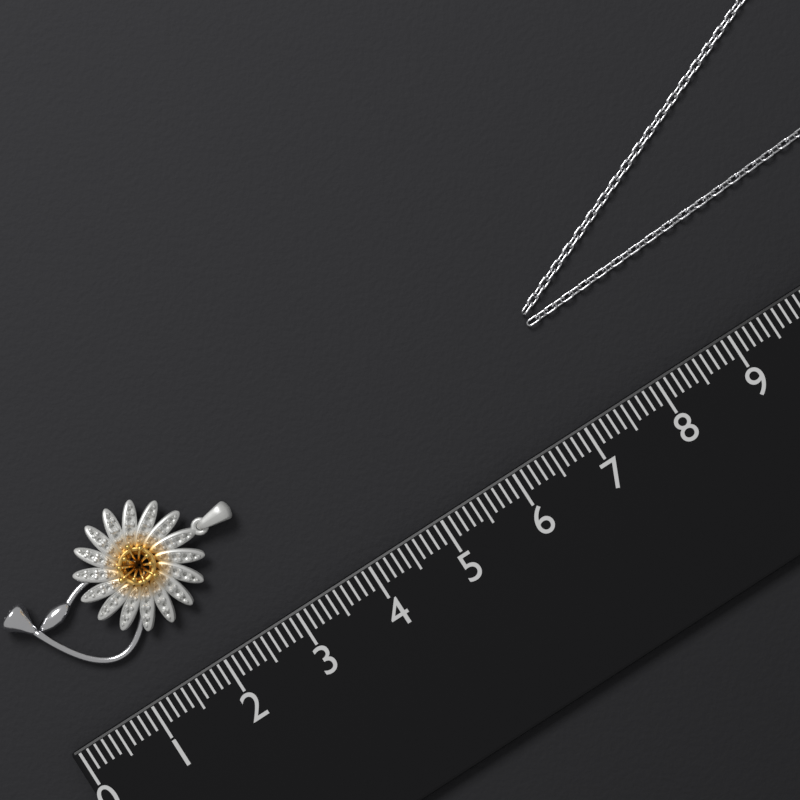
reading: 3.0 (no unit)
